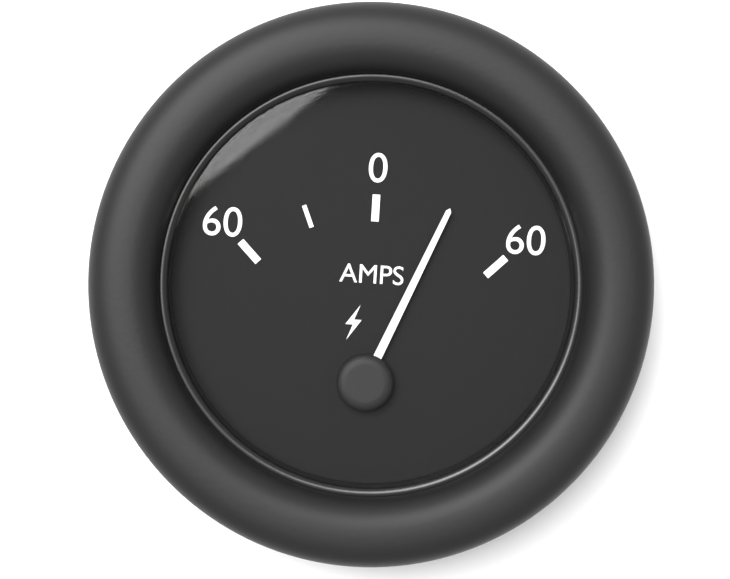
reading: 30 A
